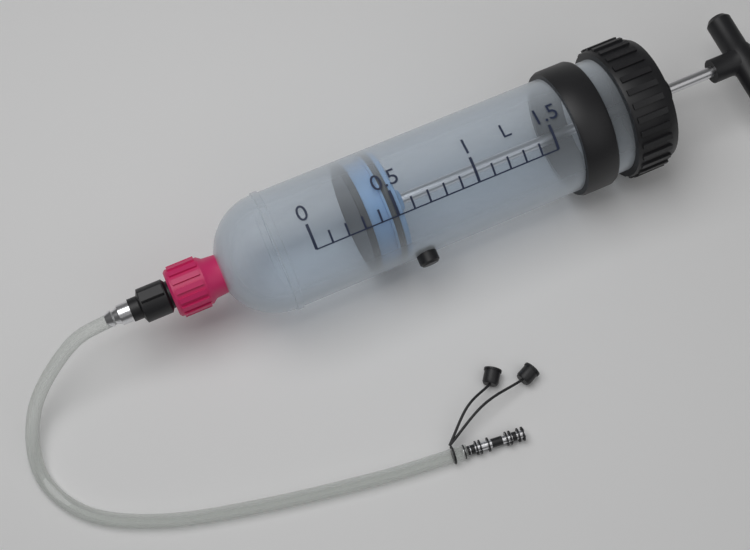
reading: 0.3 L
